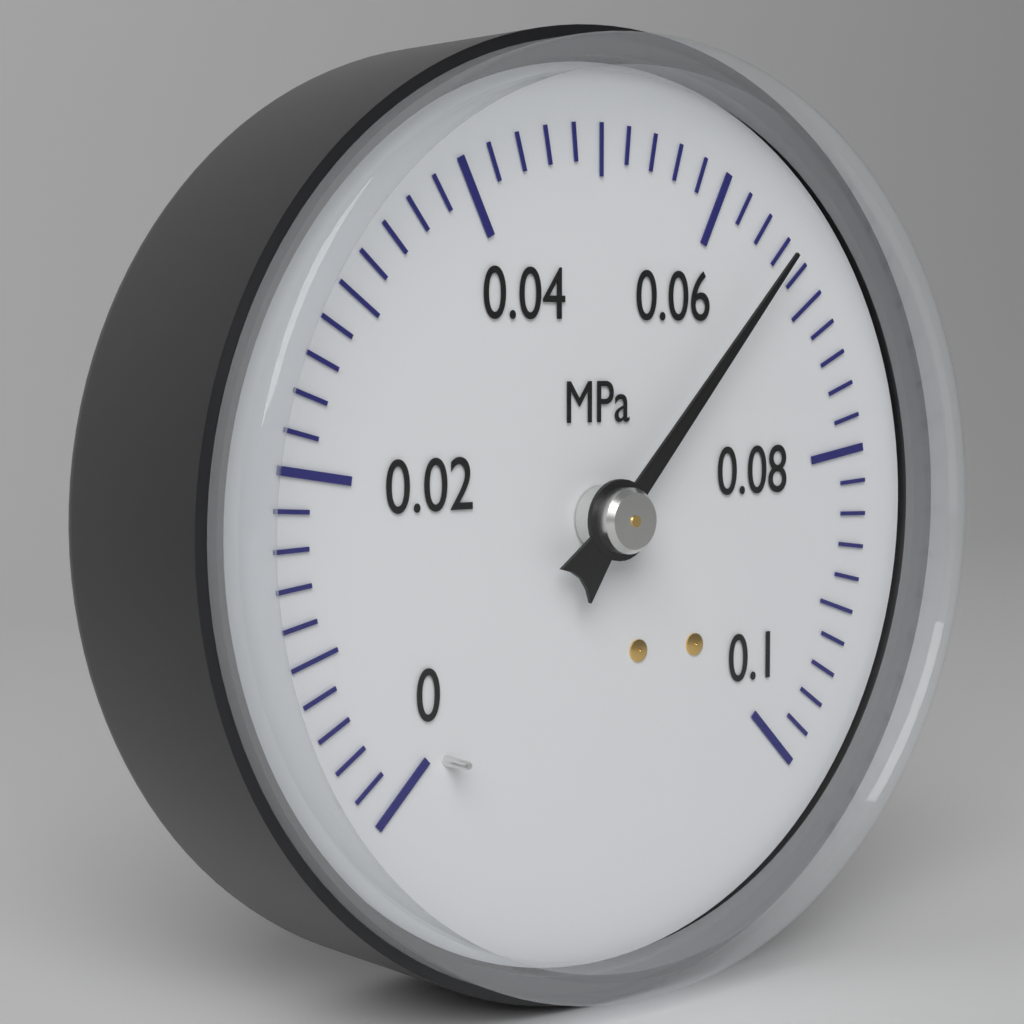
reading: 0.066 MPa
